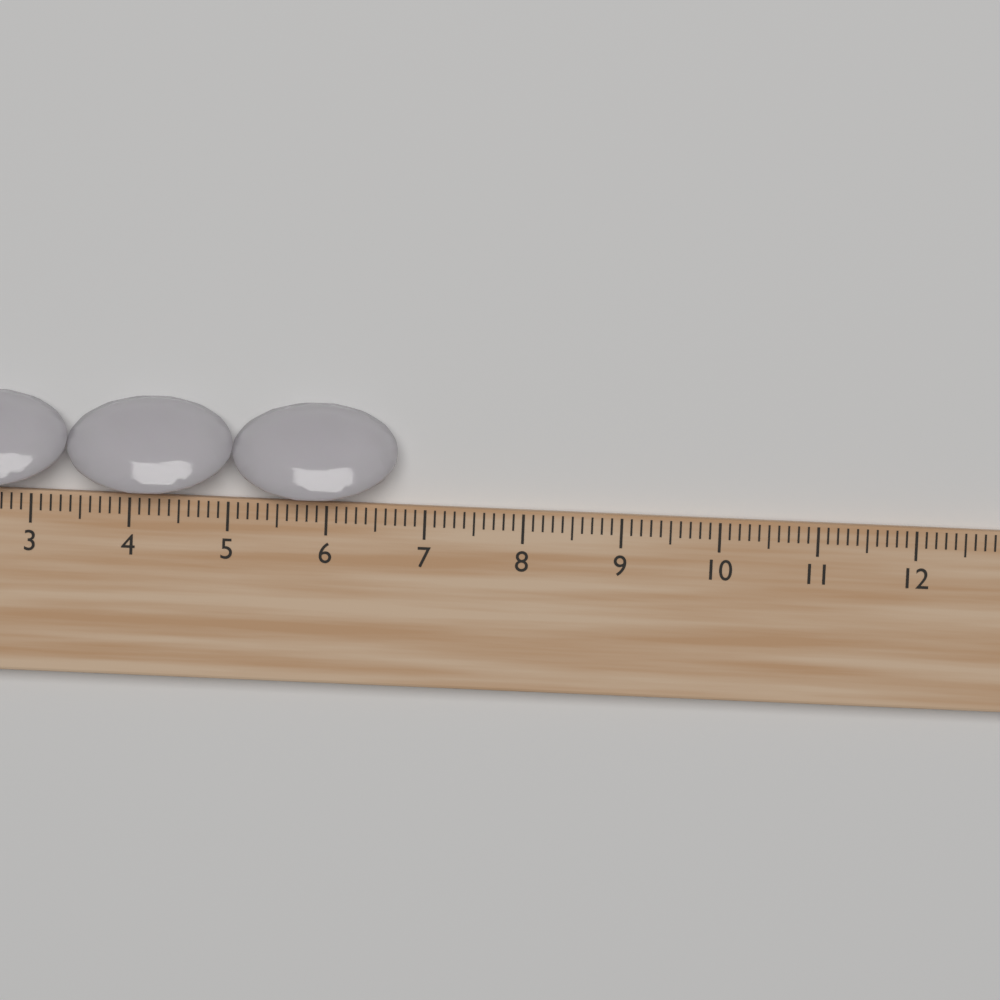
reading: 6.7 cm
